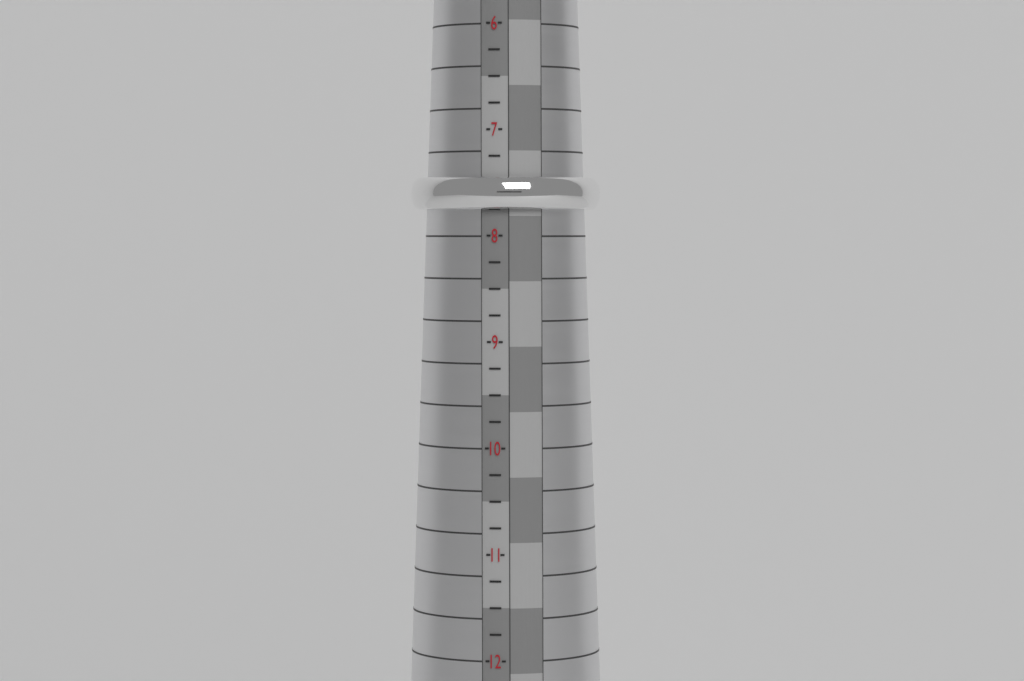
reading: 7.75 (no unit)
